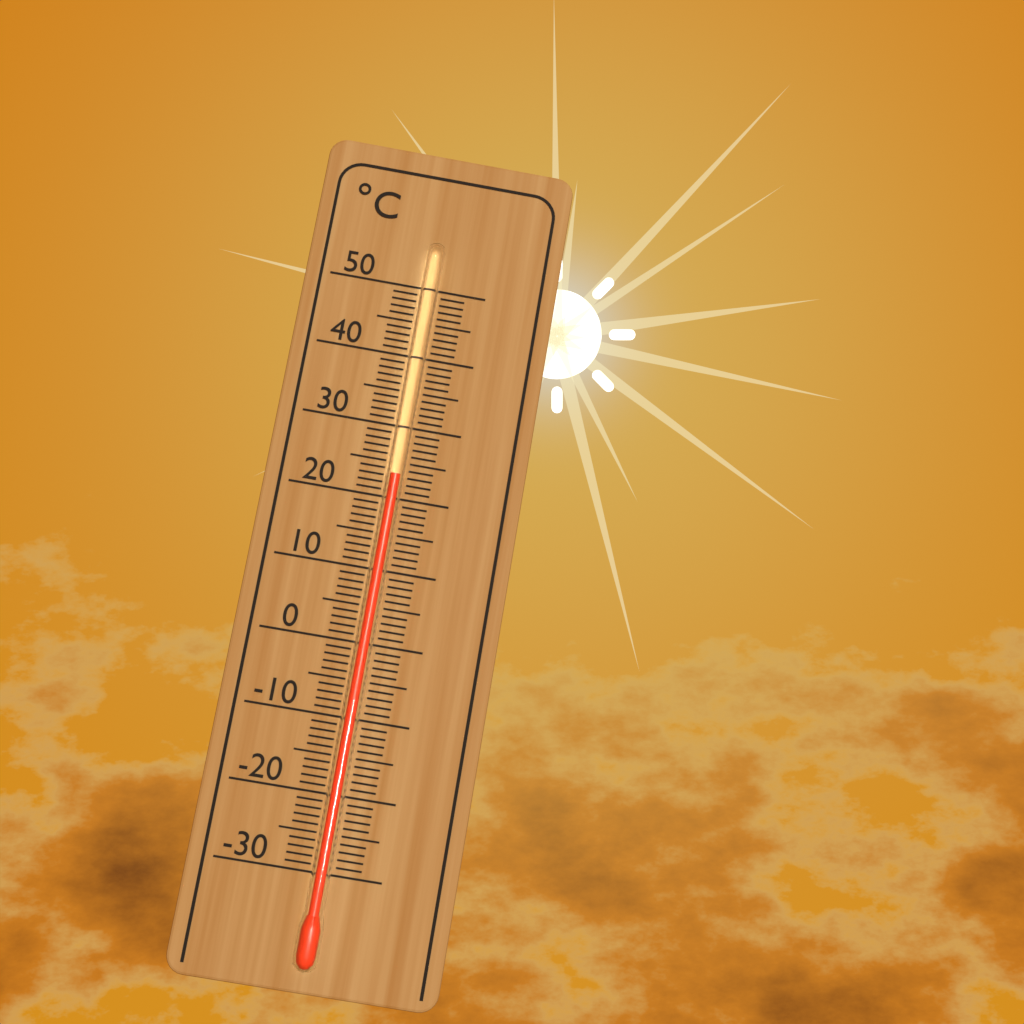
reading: 23 °C
